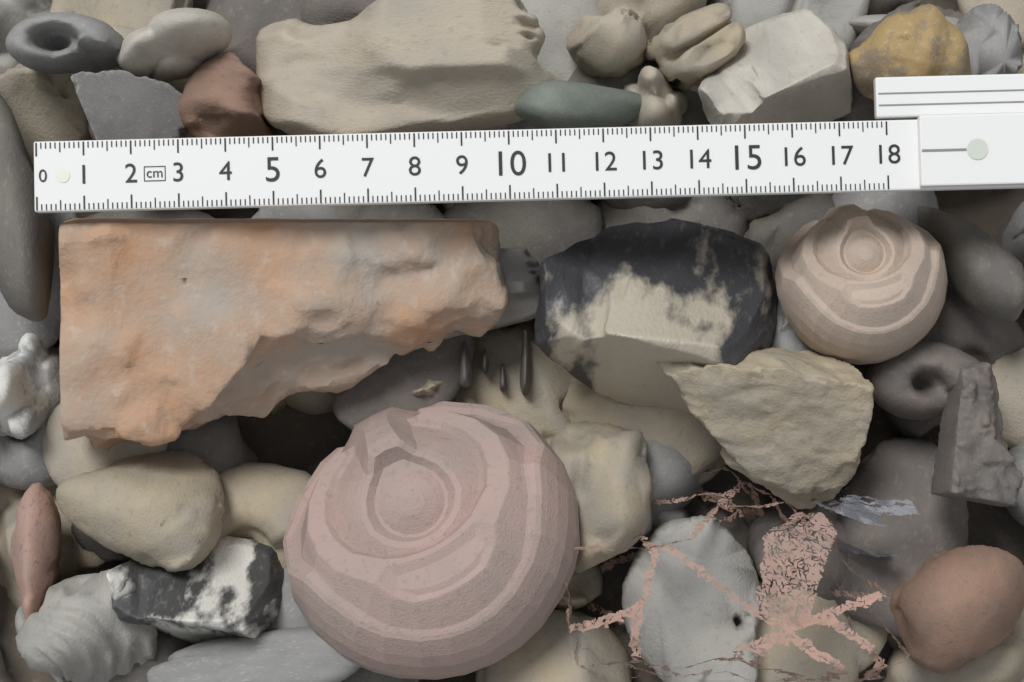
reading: 9.9 cm
